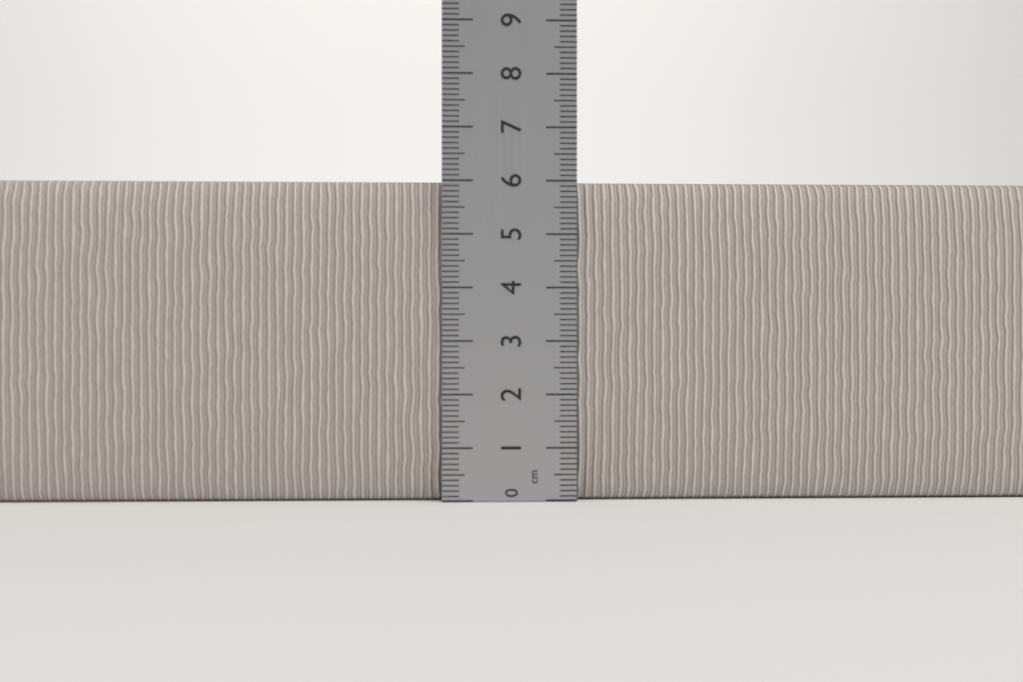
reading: 6.0 cm
